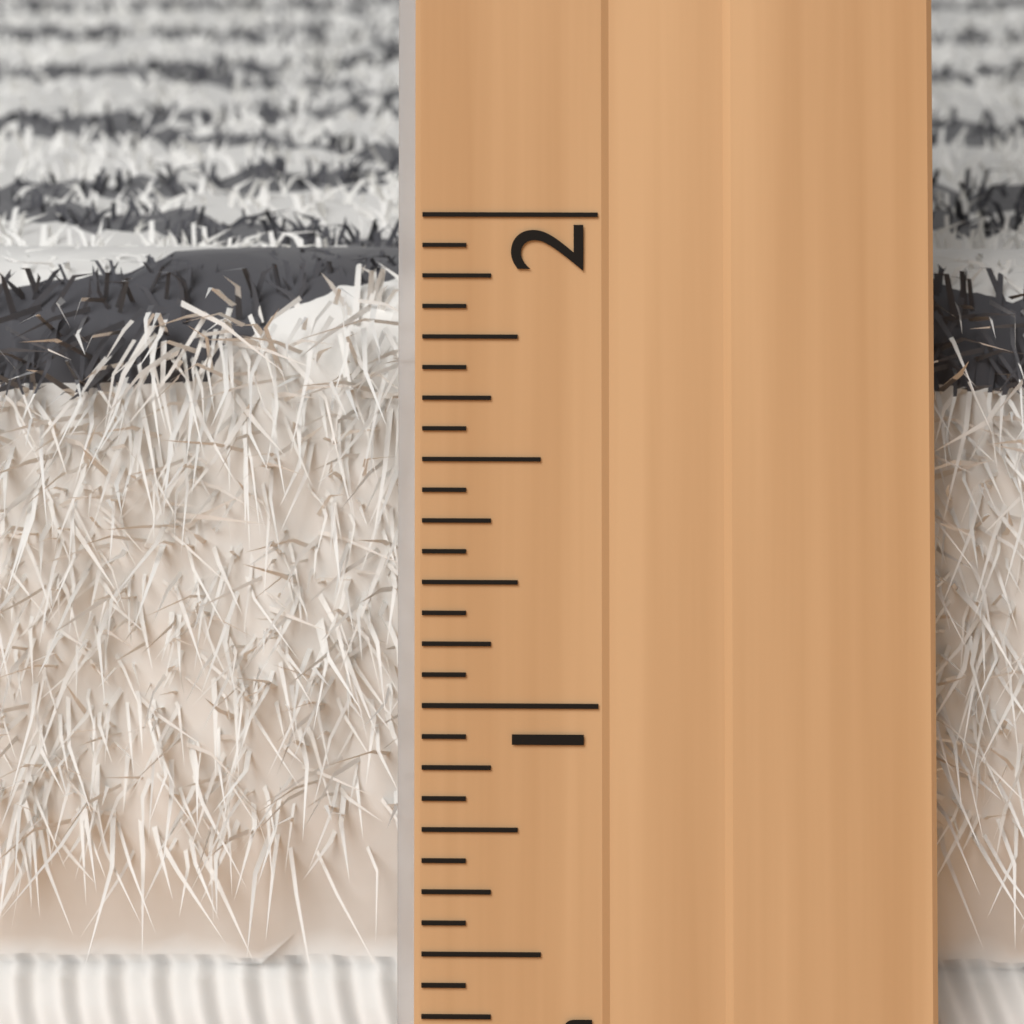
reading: 1.8125 inch
